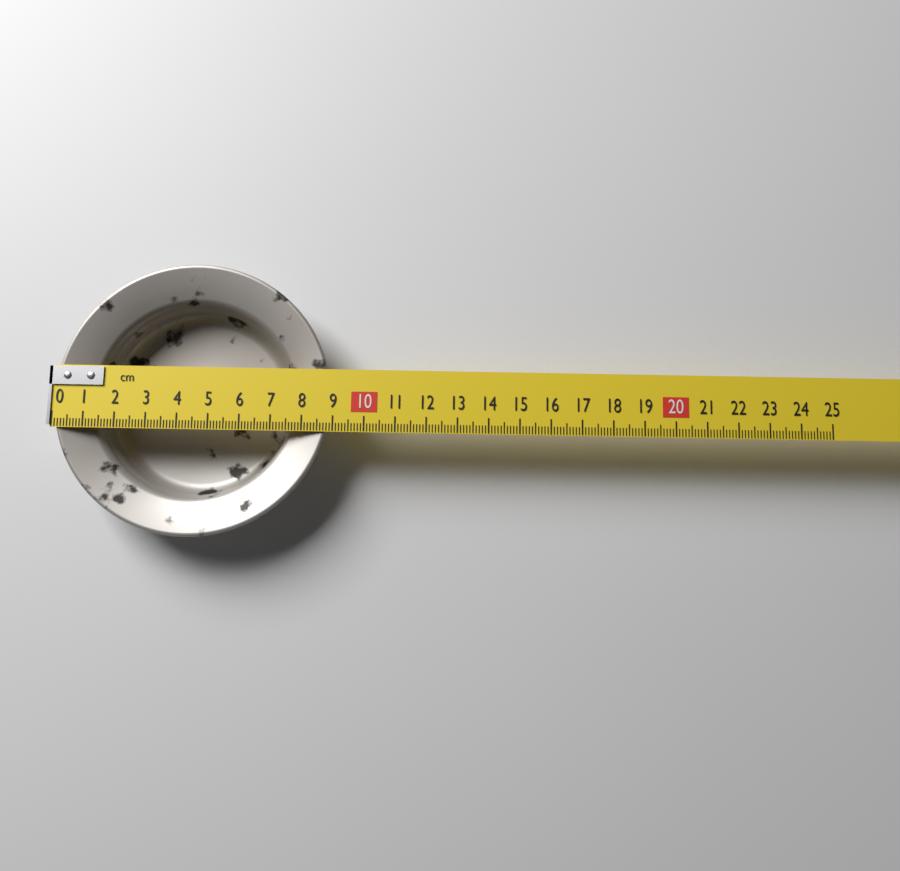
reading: 8.9 cm
